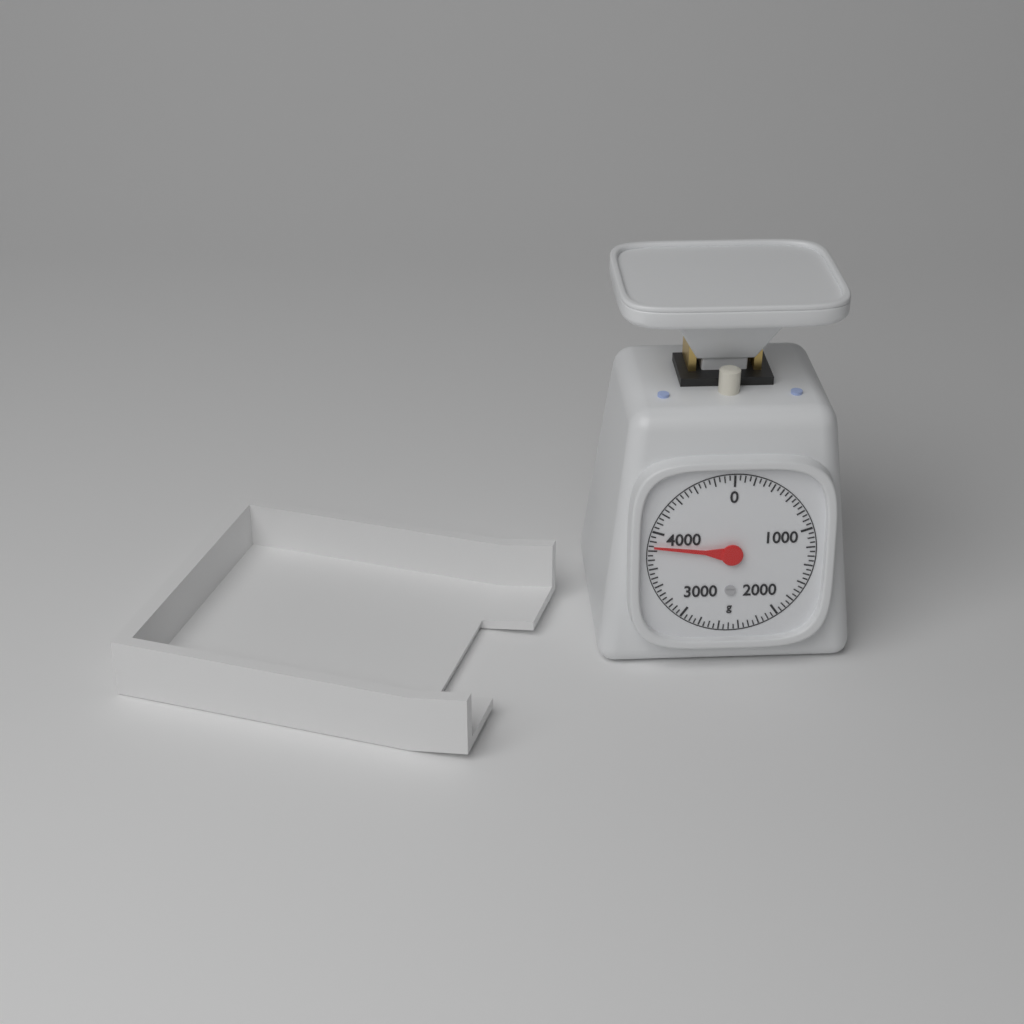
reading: 3850 g
